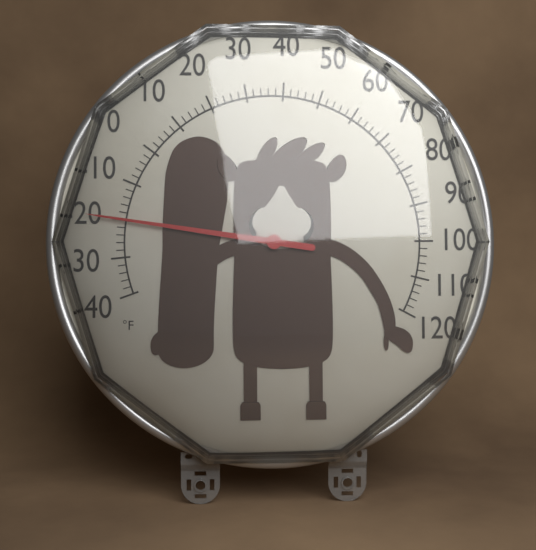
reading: -20 °F
